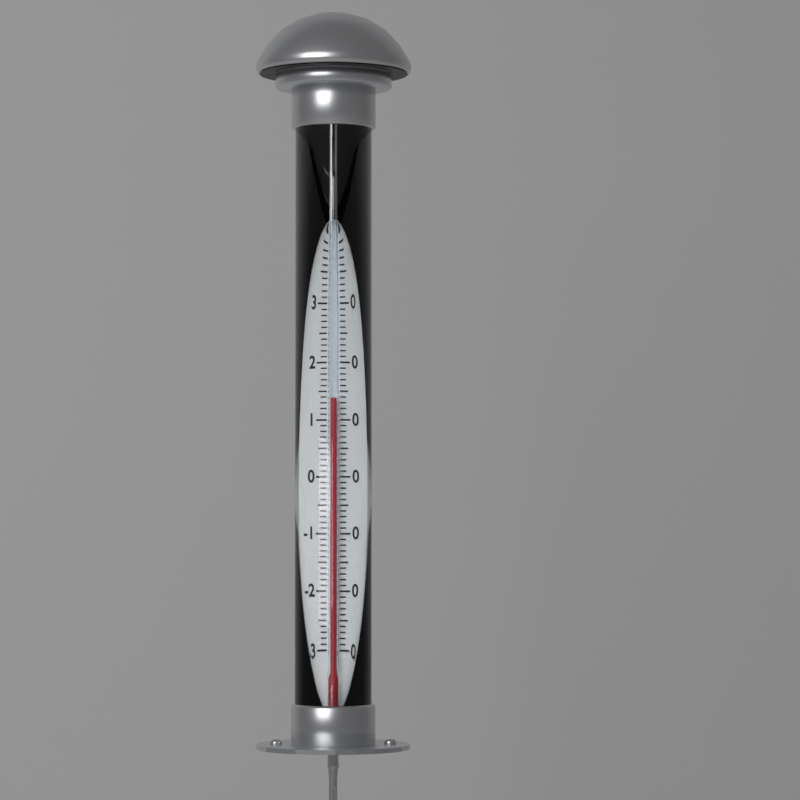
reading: 14 °C
